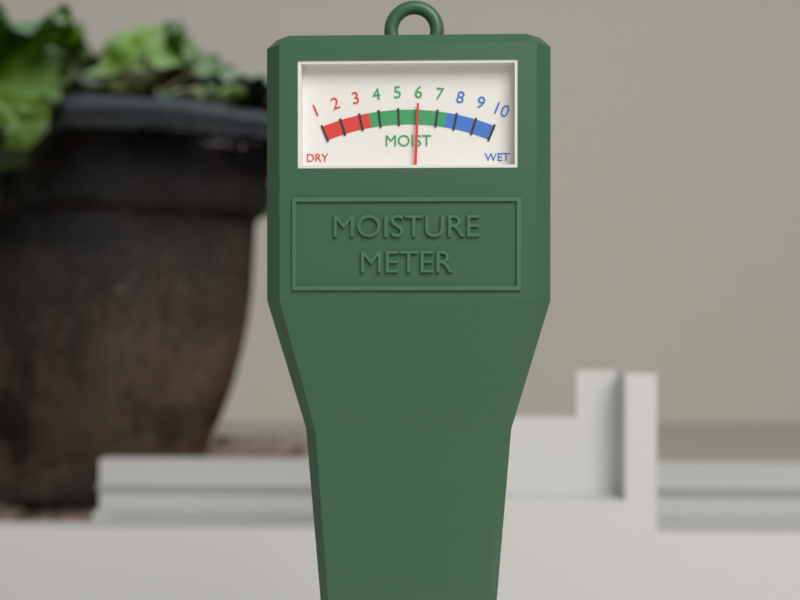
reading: 6 (no unit)
